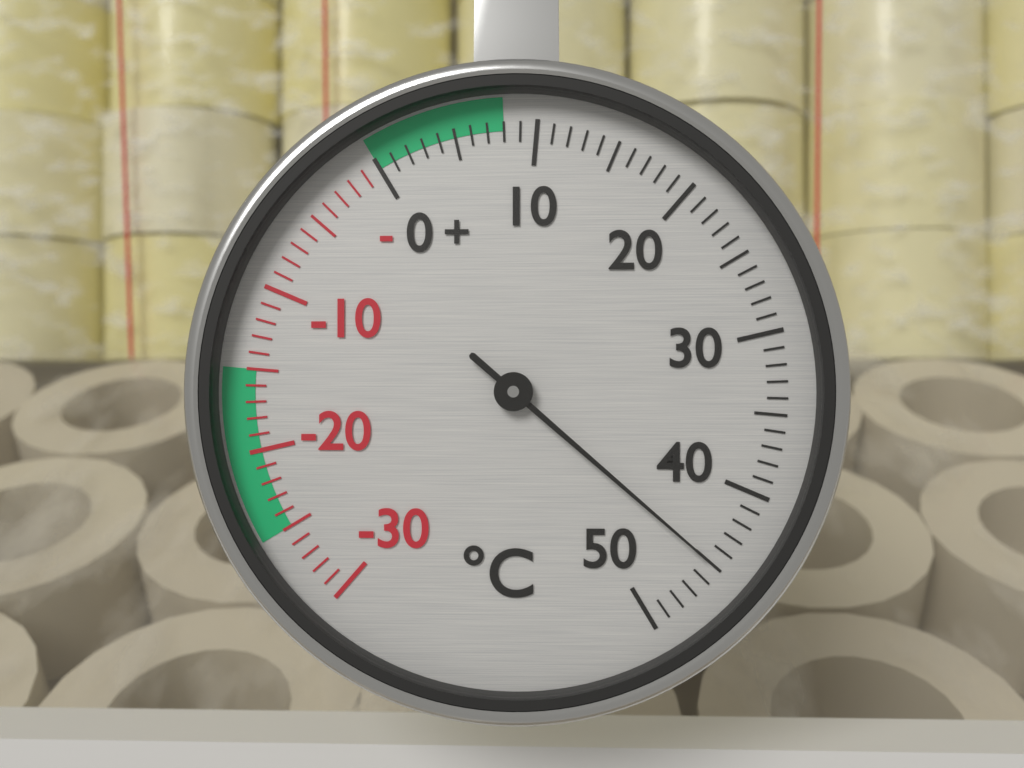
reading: 45 °C
